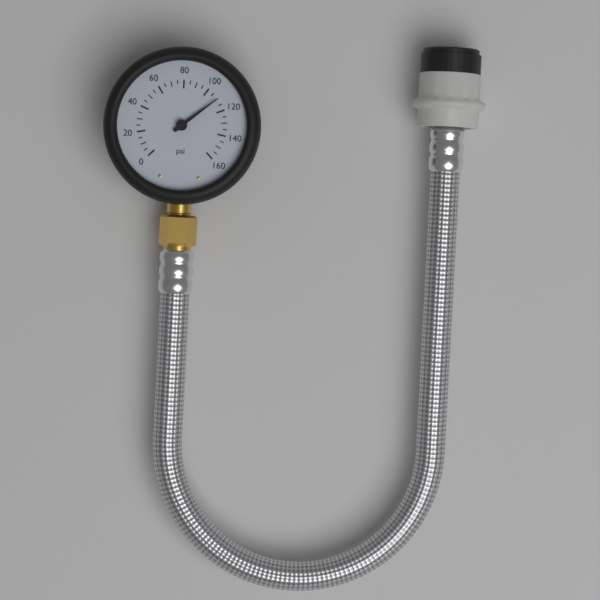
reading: 110 psi
